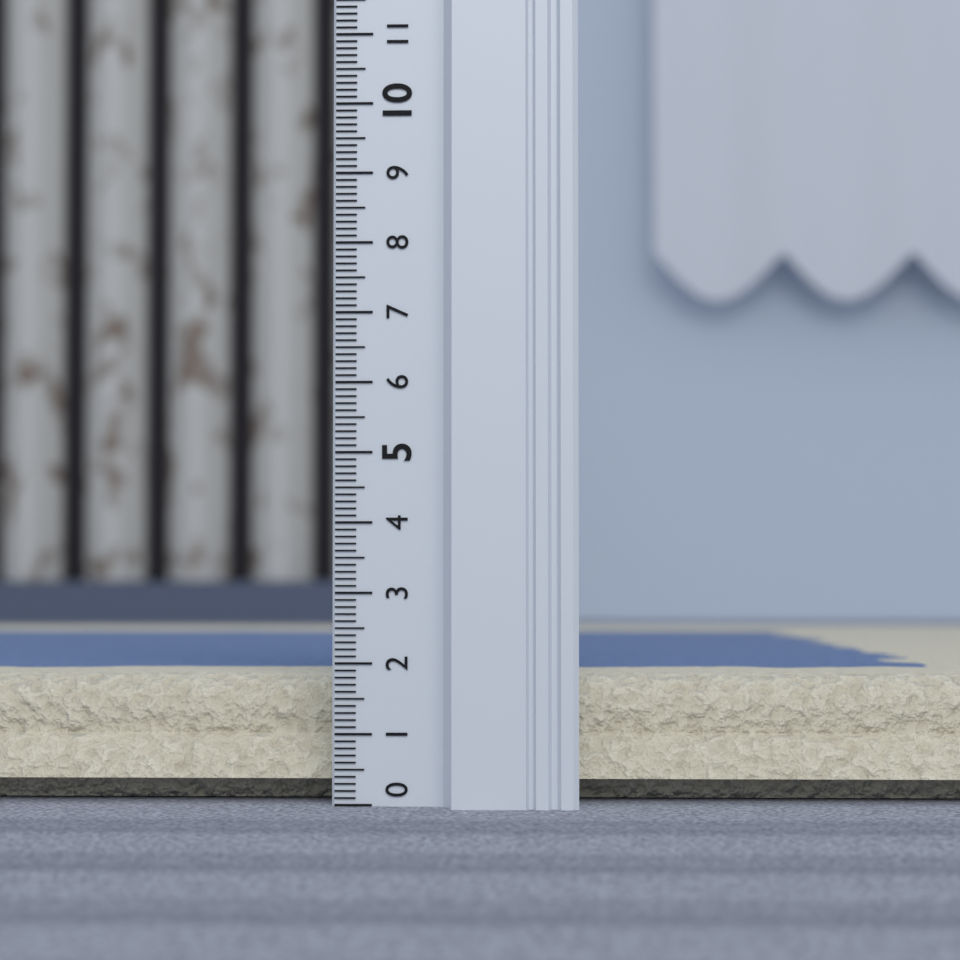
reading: 1.8 (no unit)
